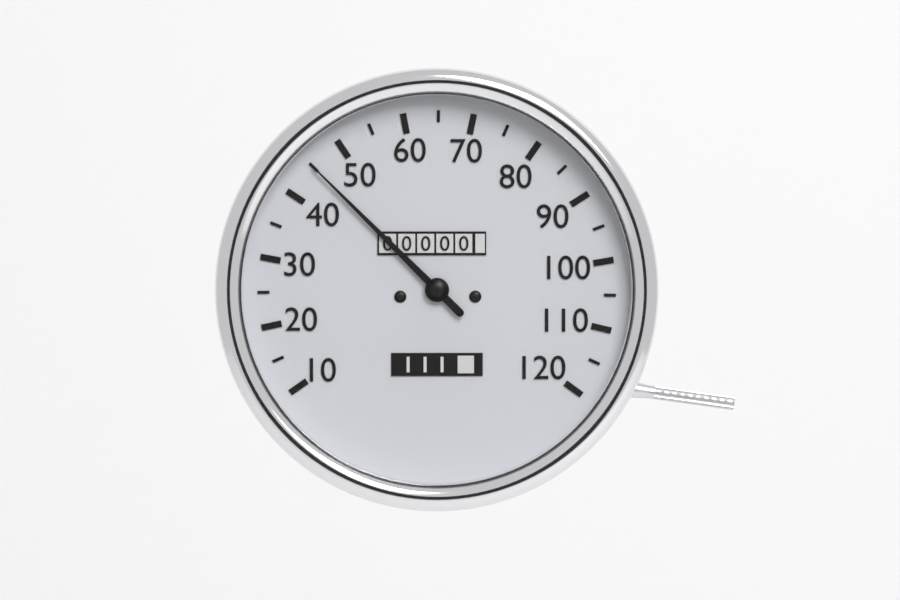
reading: 45 (no unit)
